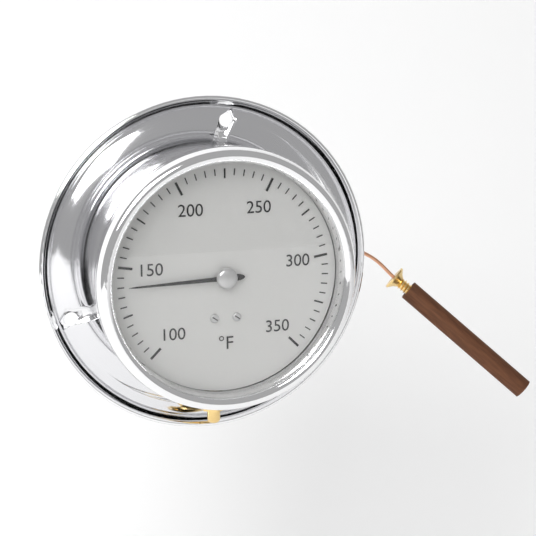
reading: 140 °F
